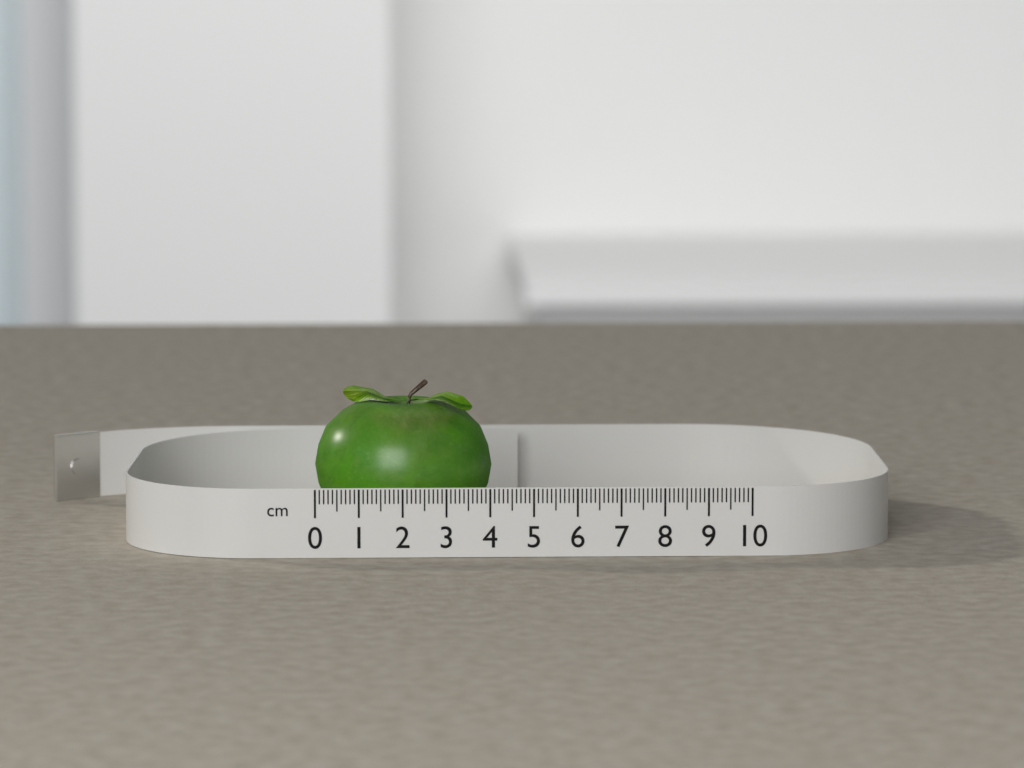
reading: 4.1 cm
